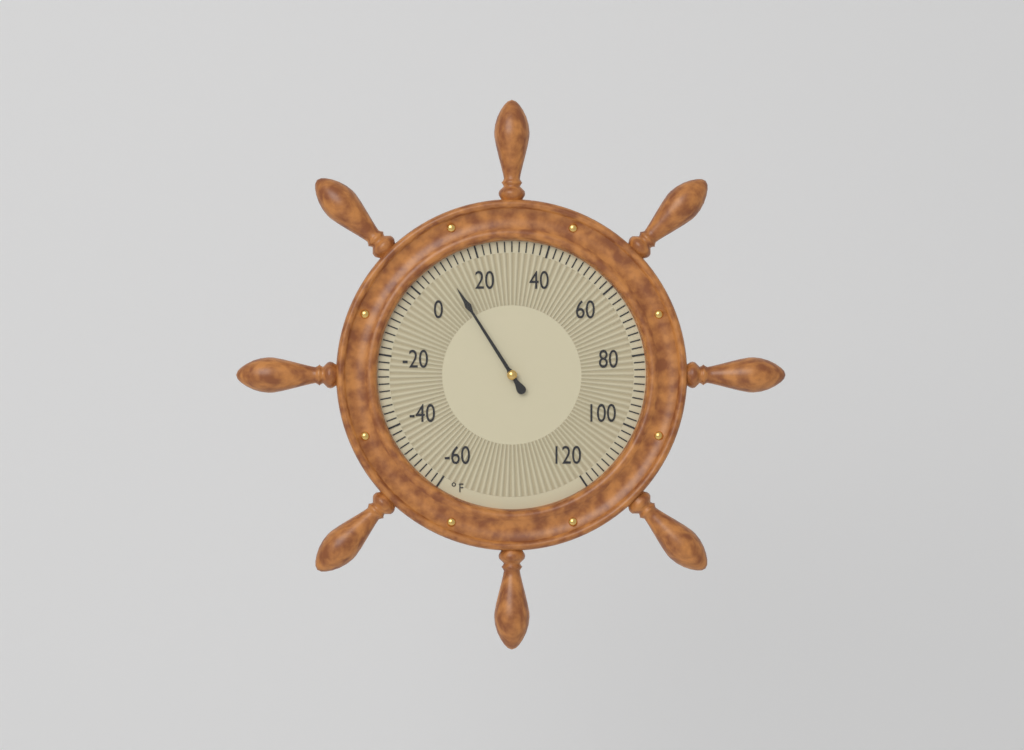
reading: 10 °F
